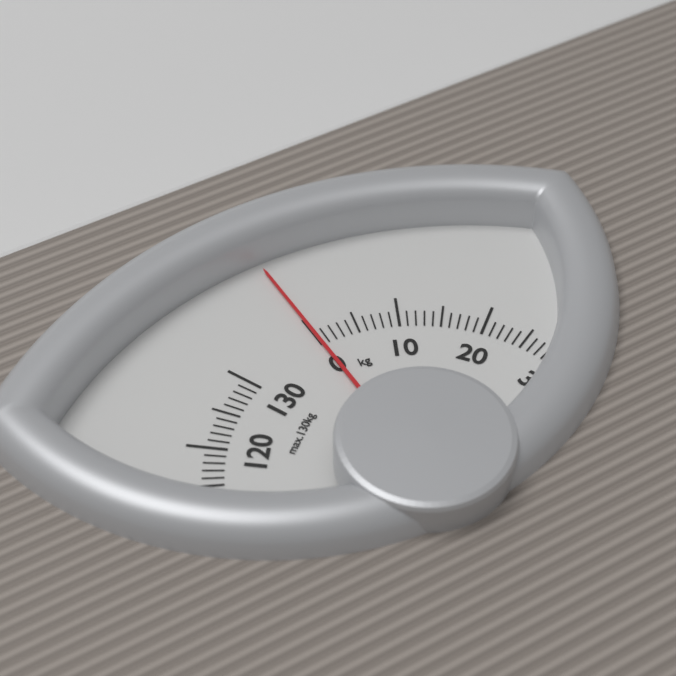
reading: 0 kg
